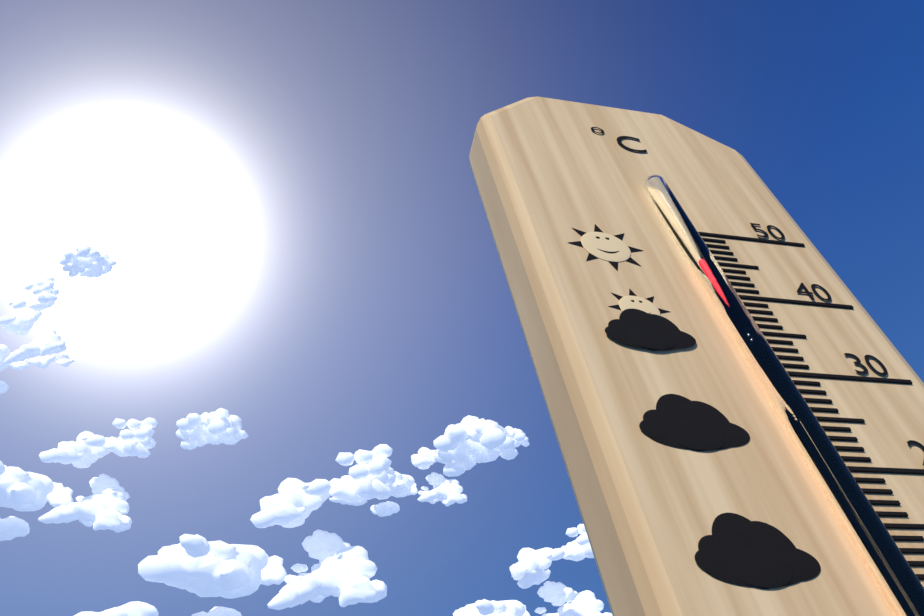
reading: 44 °C
